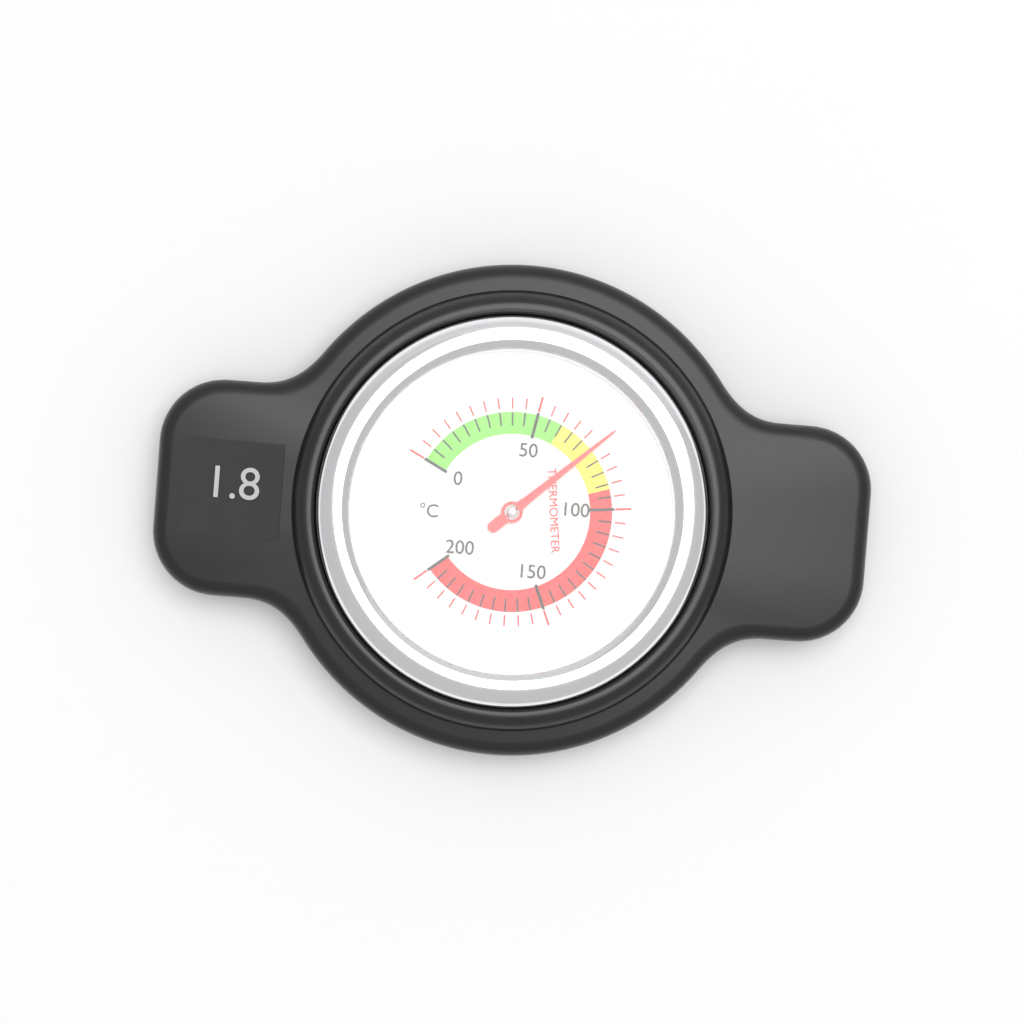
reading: 75 °C
